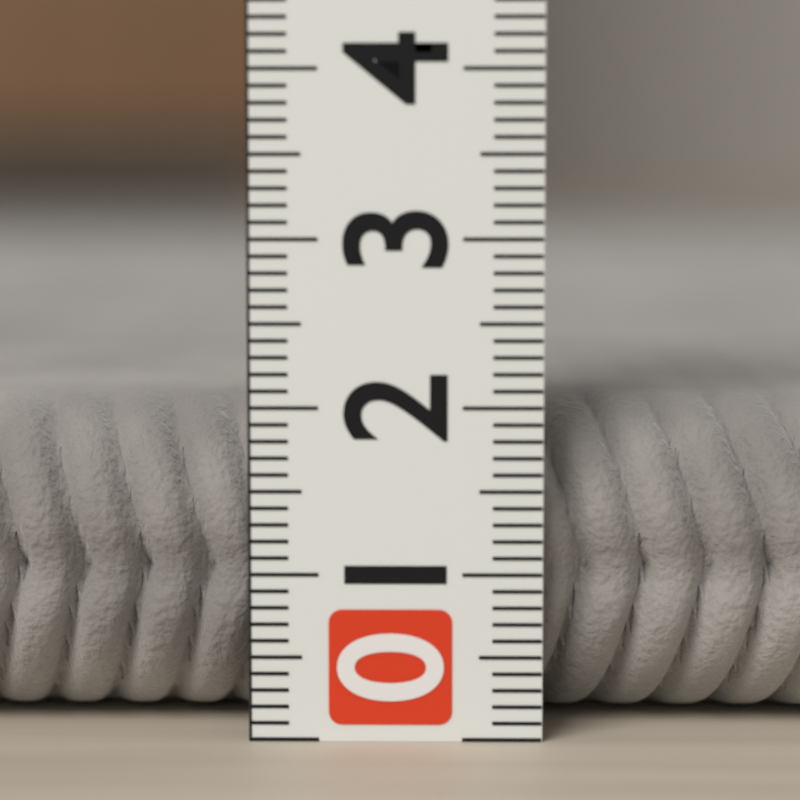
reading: 2.0 (no unit)
